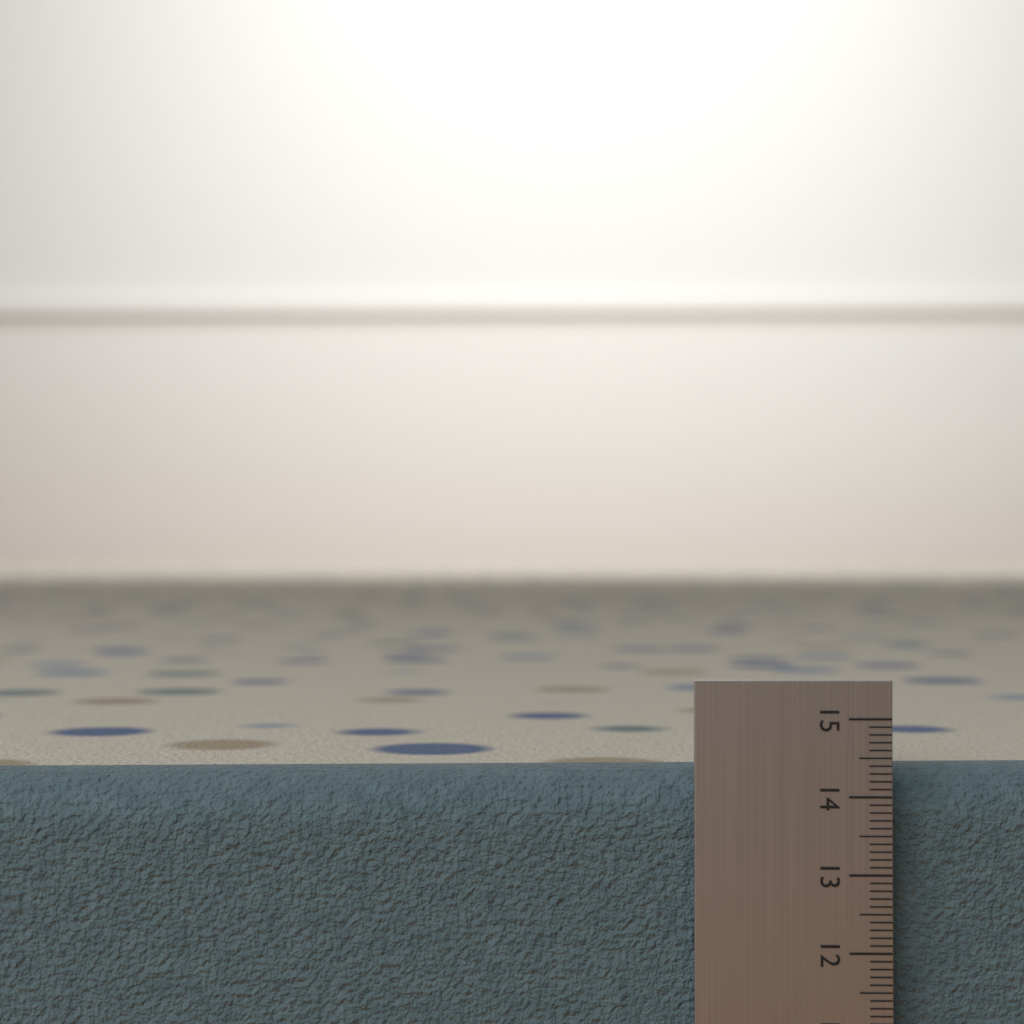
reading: 14.3 (no unit)
